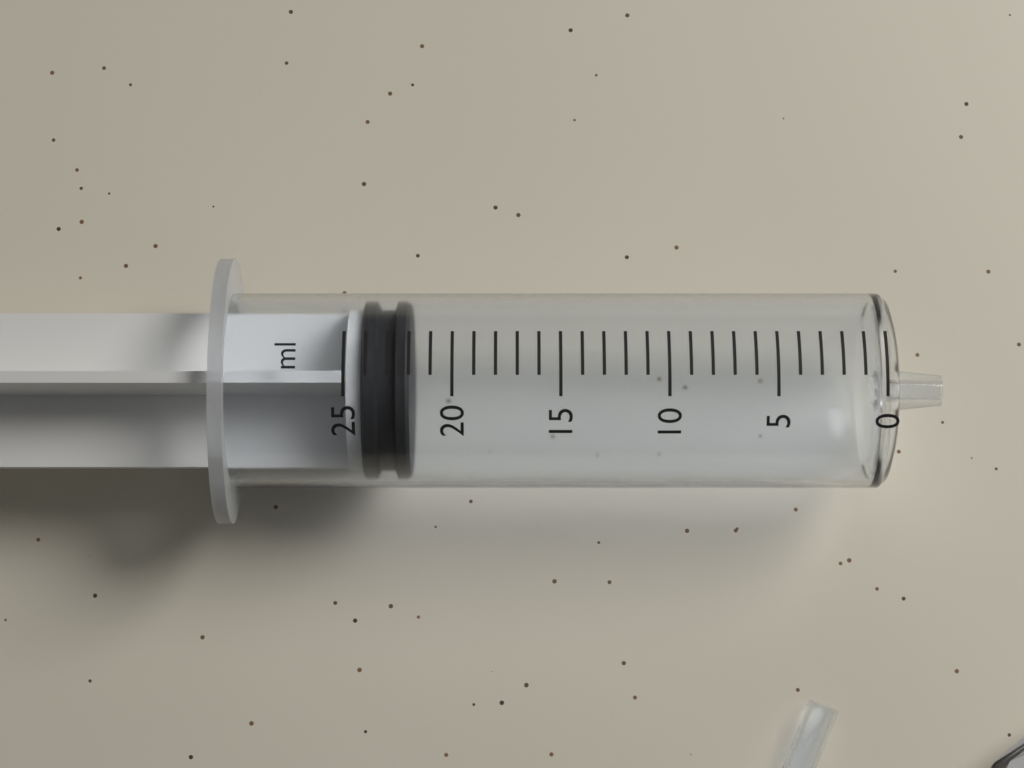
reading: 22 ml
